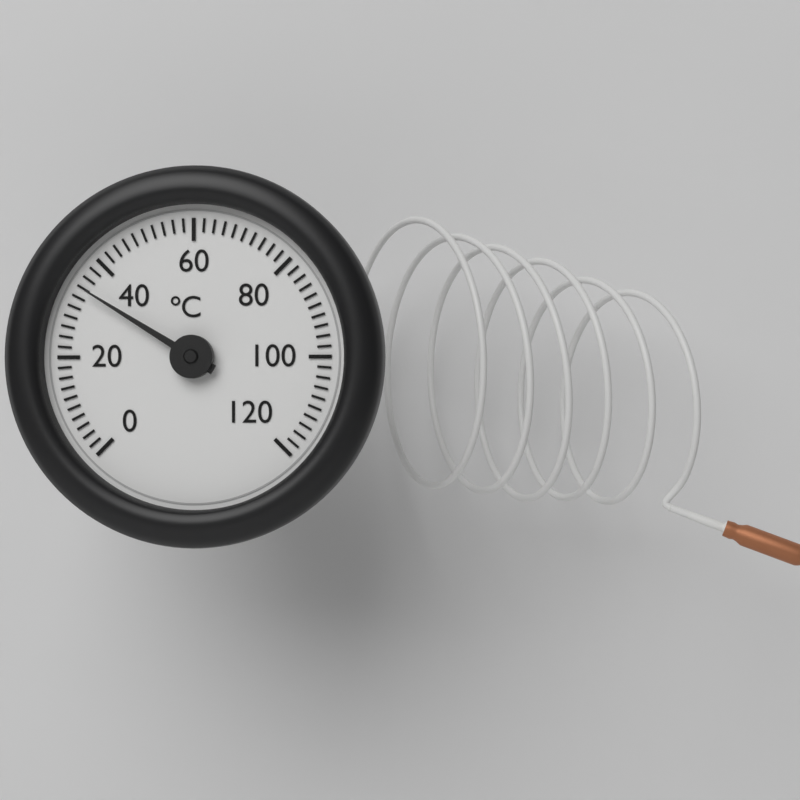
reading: 34 °C
